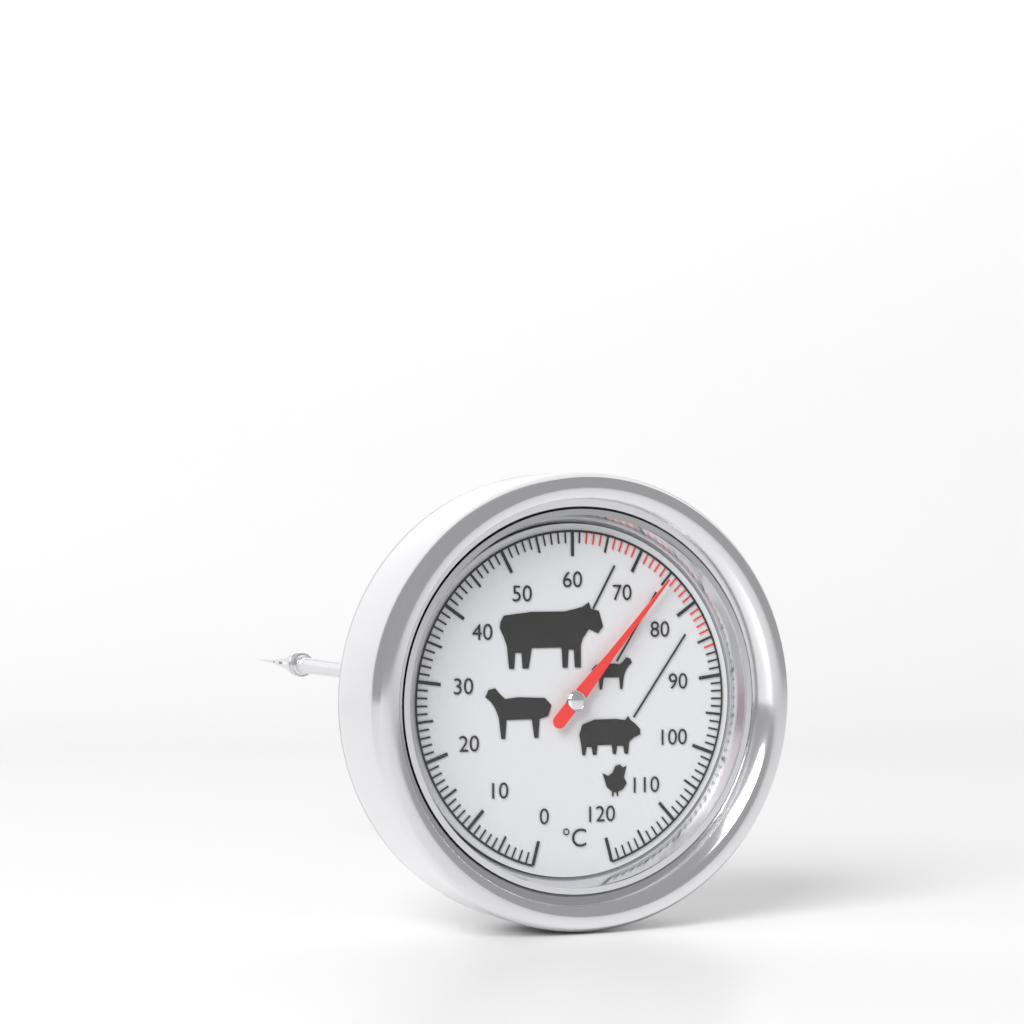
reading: 75 °C
